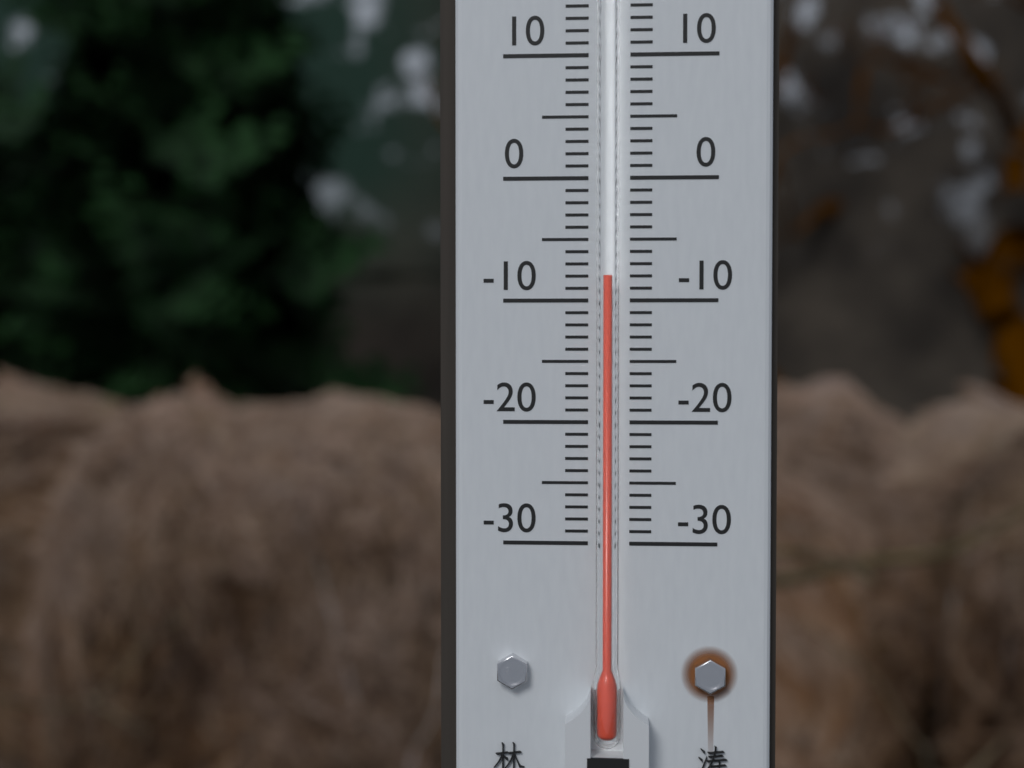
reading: -8 °C
